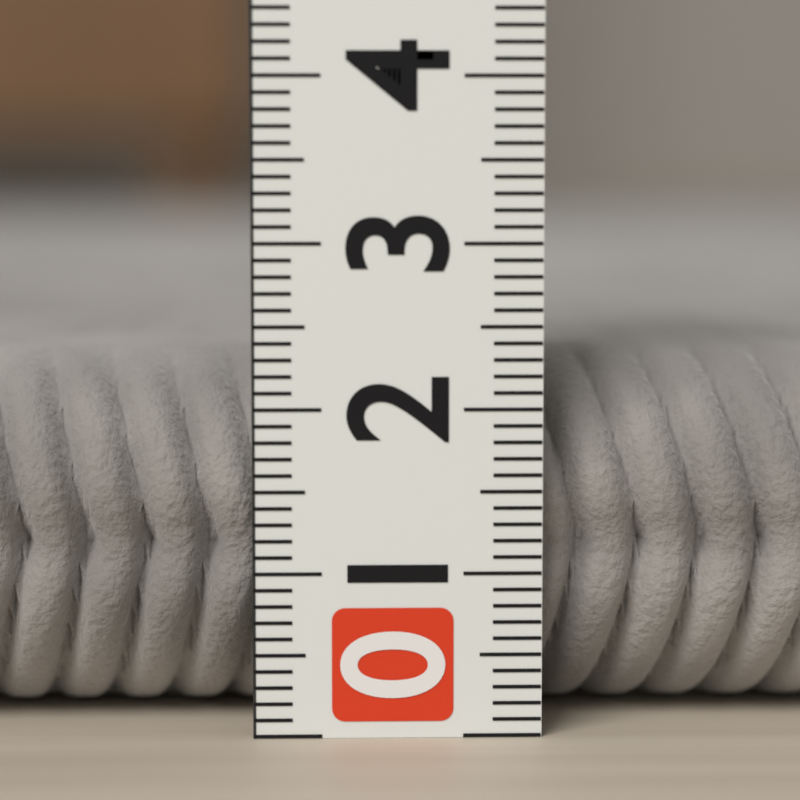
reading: 2.3 (no unit)
